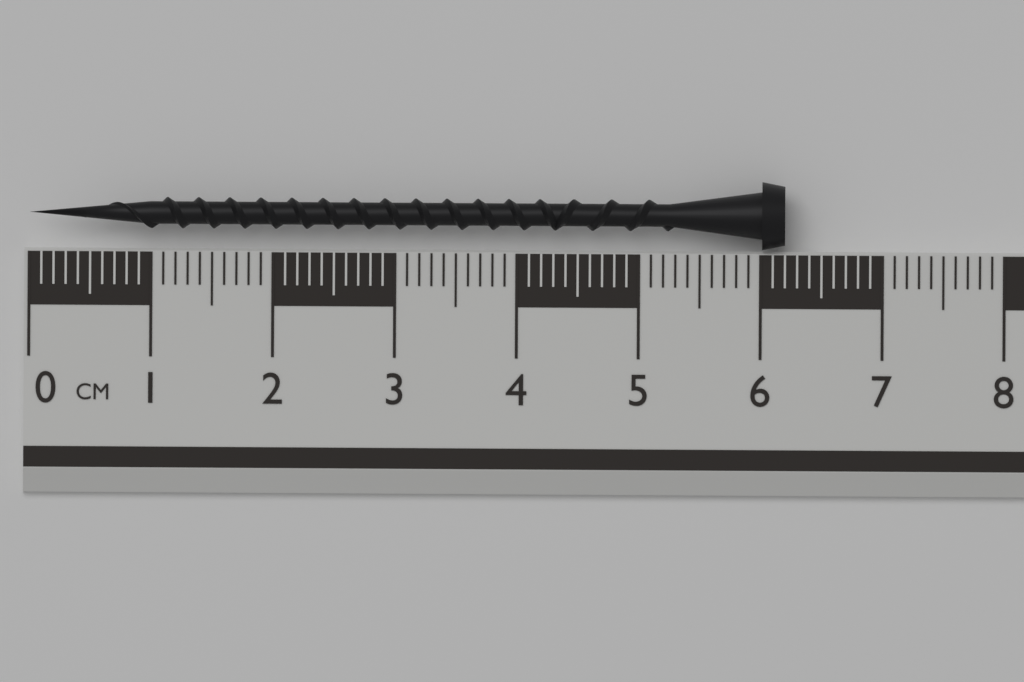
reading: 6.2 cm
